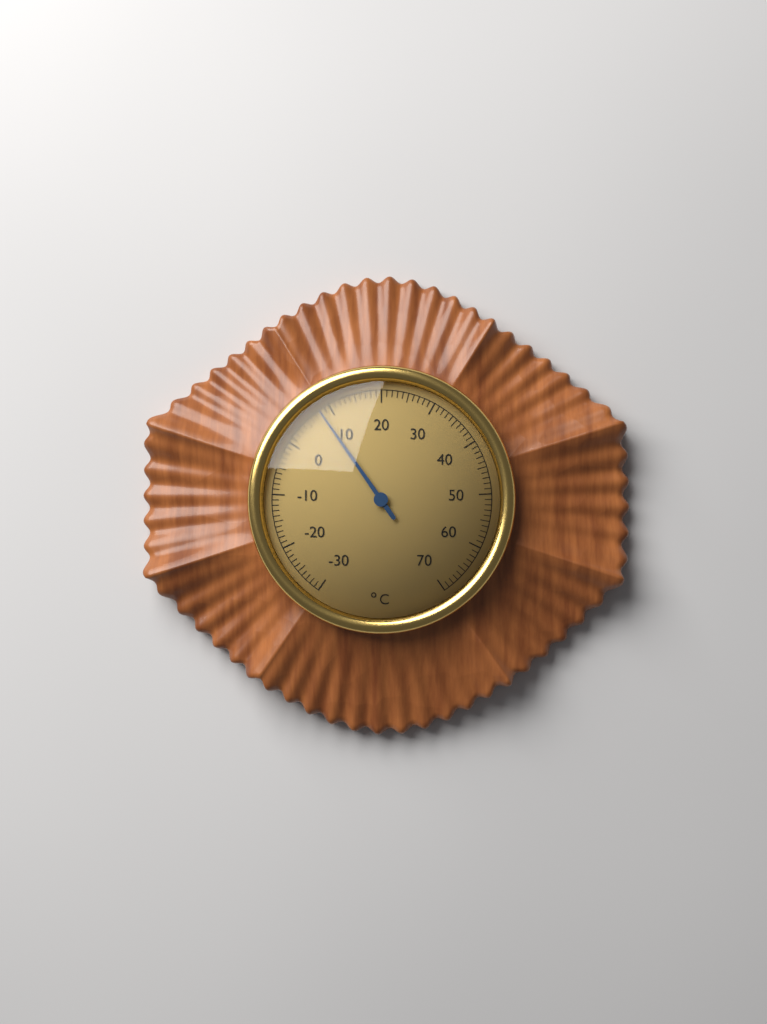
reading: 8 °C
